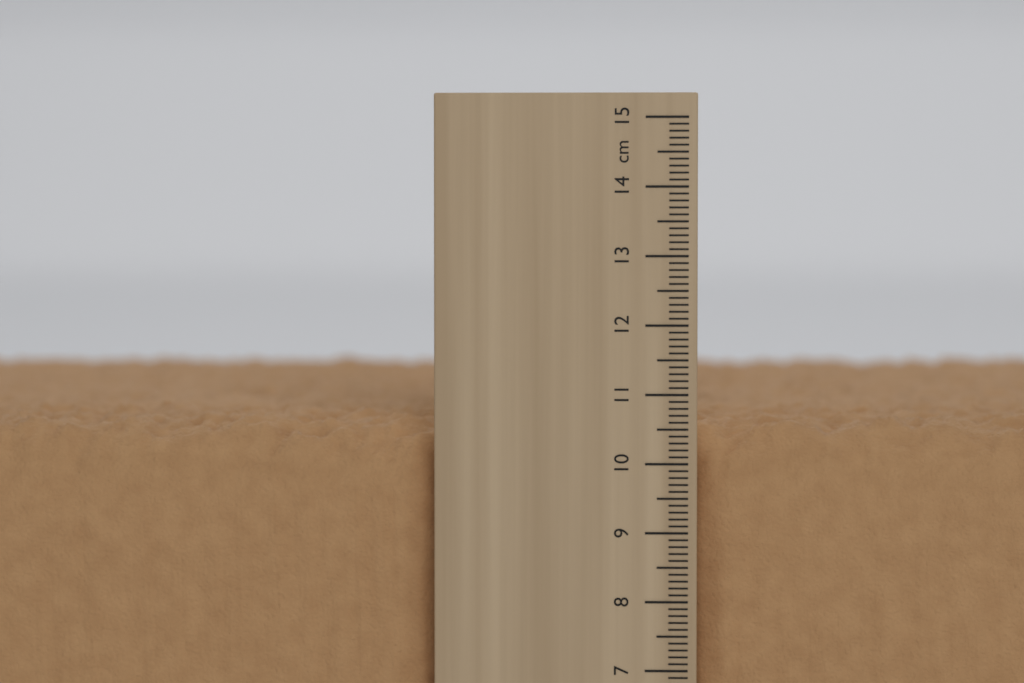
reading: 10.7 cm
